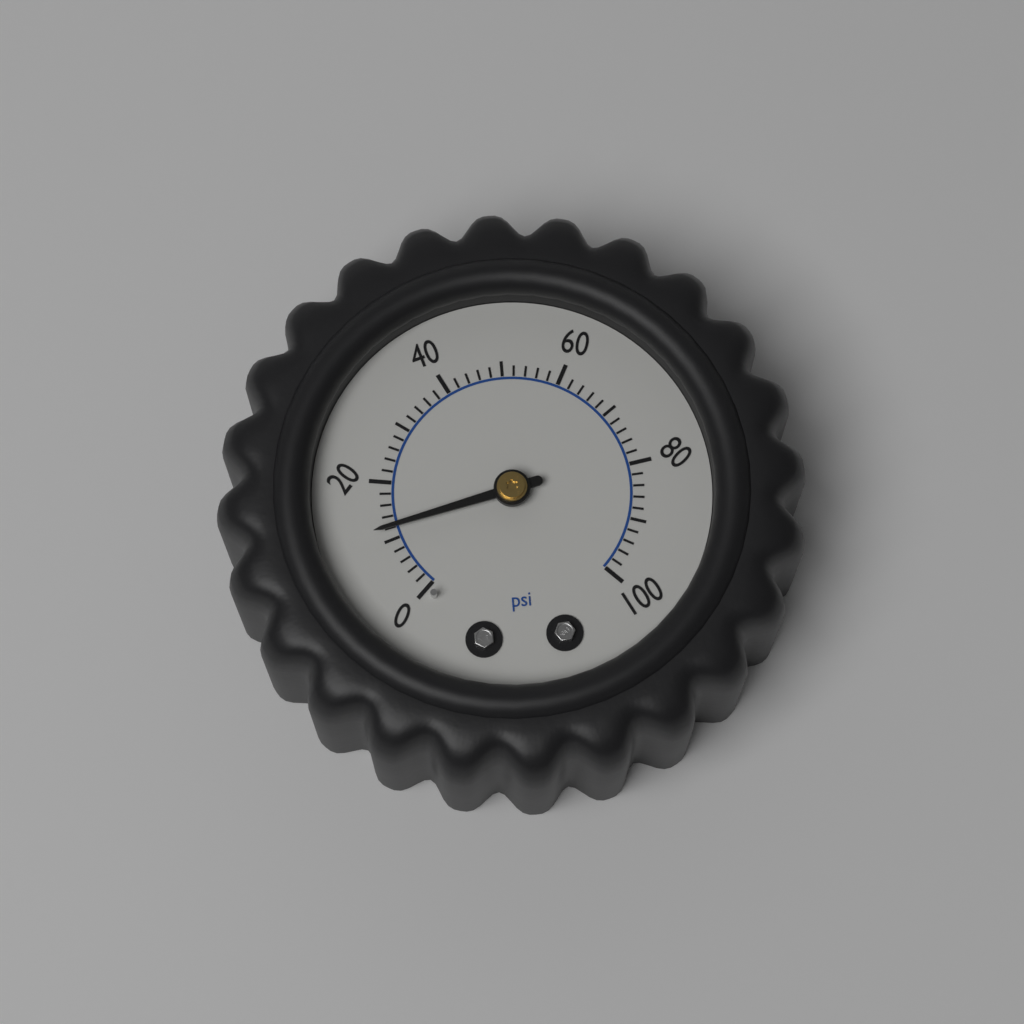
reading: 12 psi
